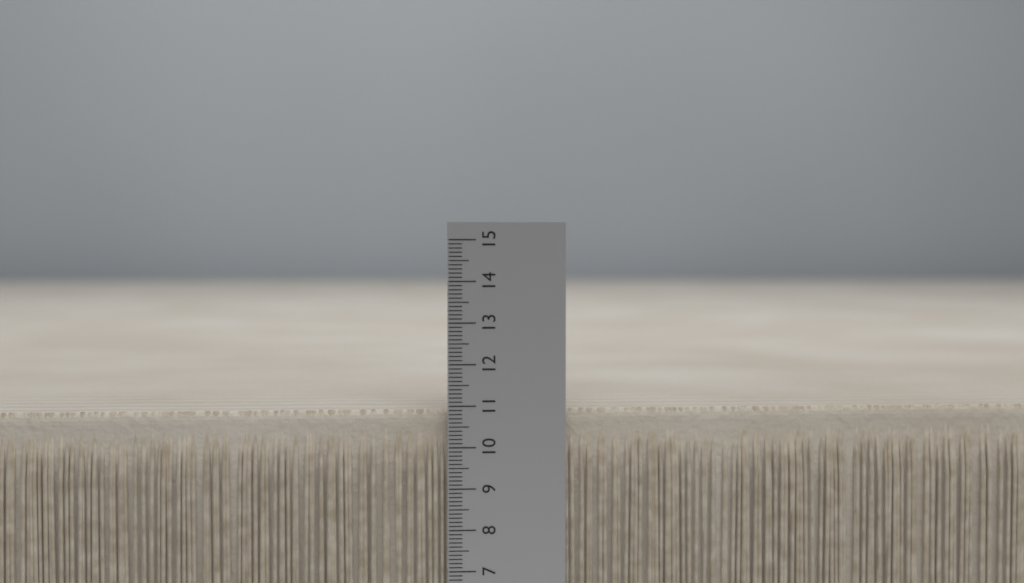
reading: 10.9 (no unit)
